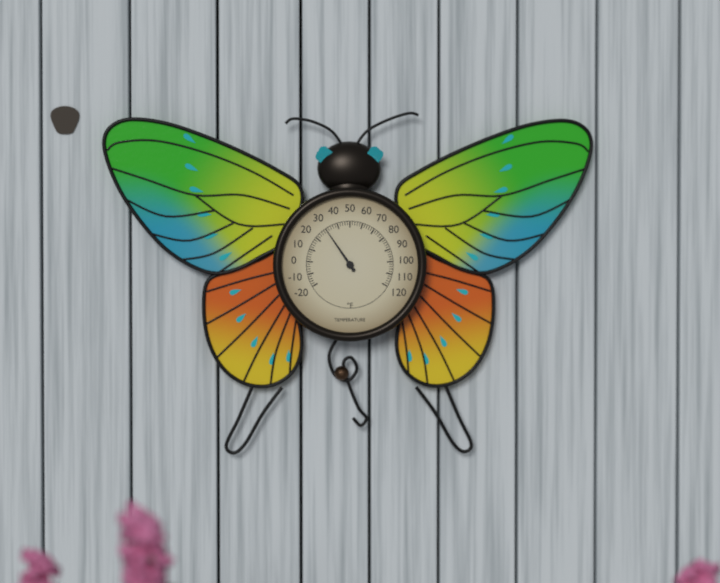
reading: 30 °F
